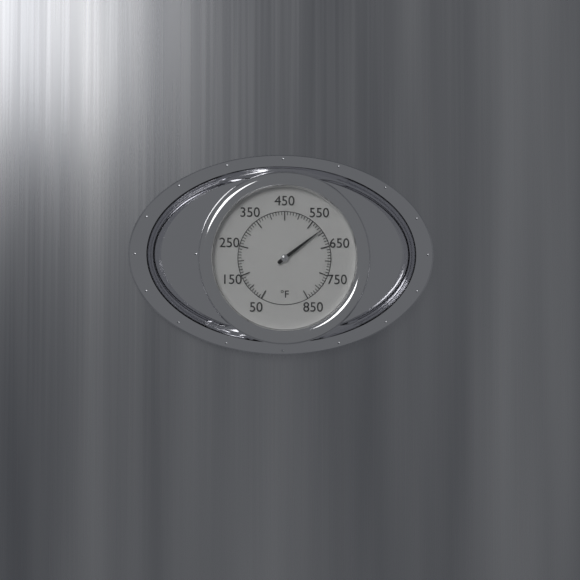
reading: 590 °F
